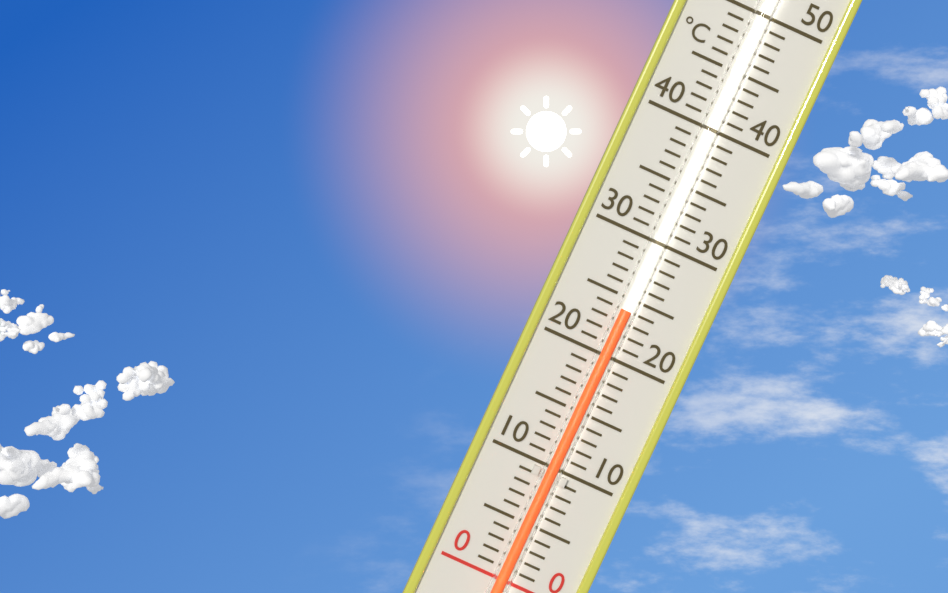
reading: 24 °C
